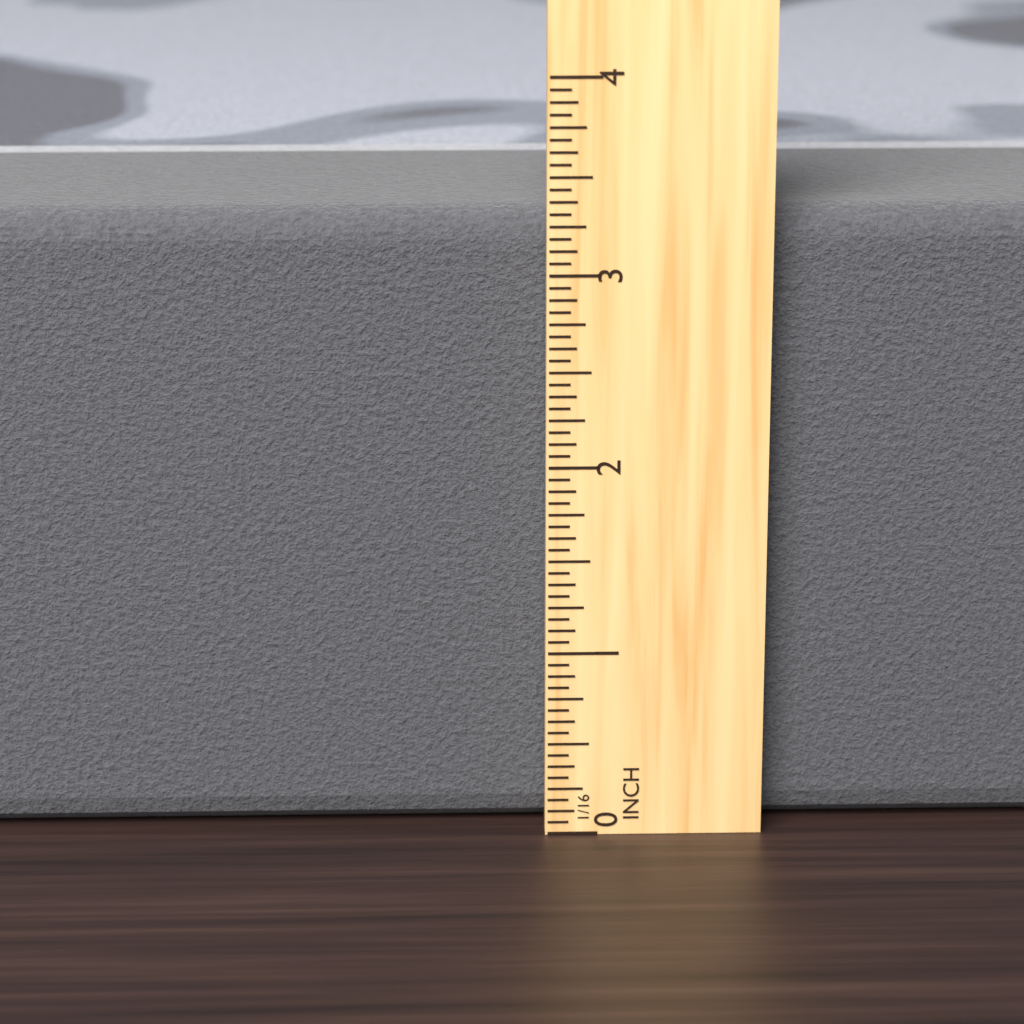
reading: 3.3125 in
